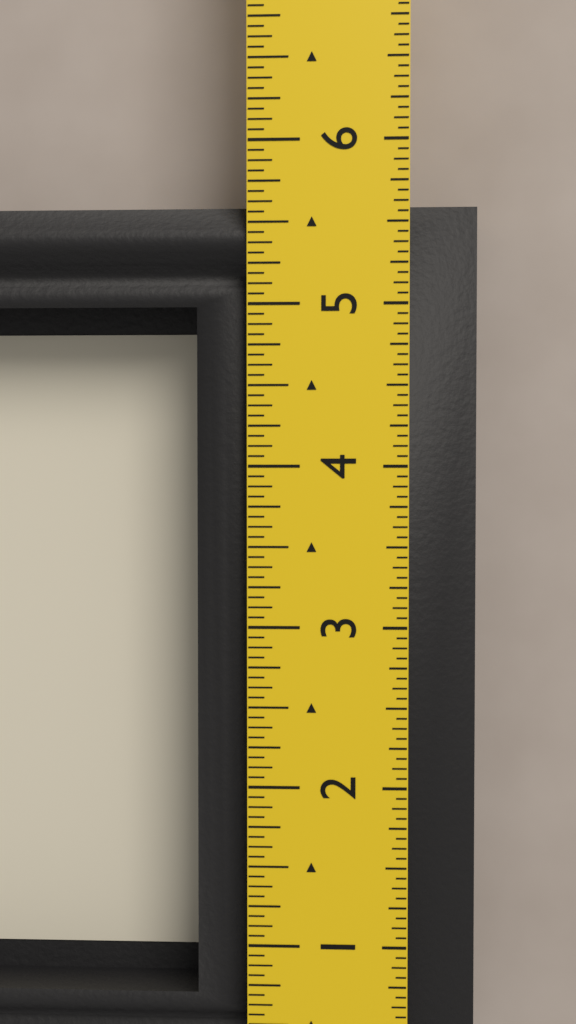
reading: 5.6250 in
